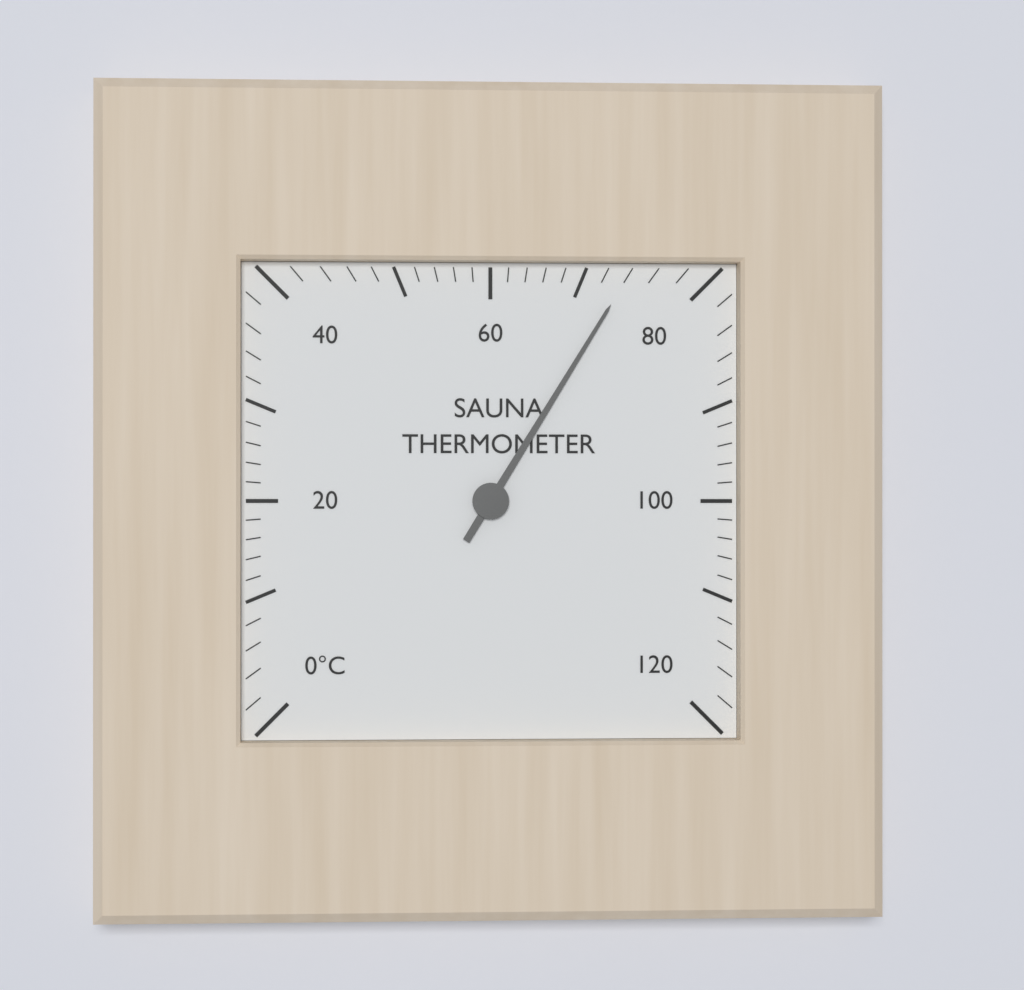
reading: 74 °C
